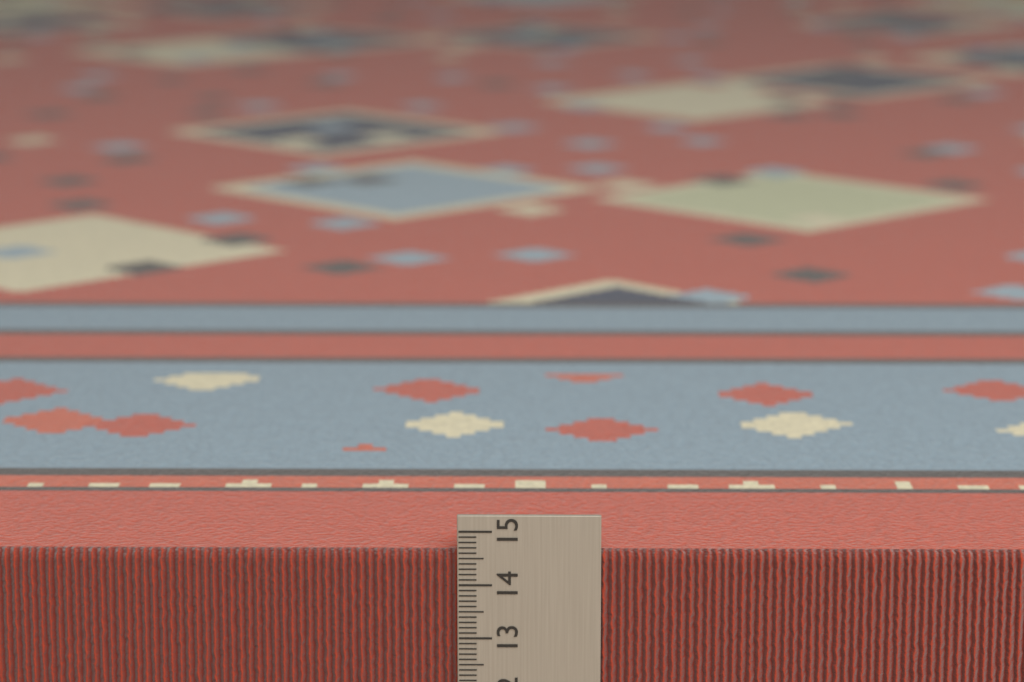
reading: 14.6 cm
